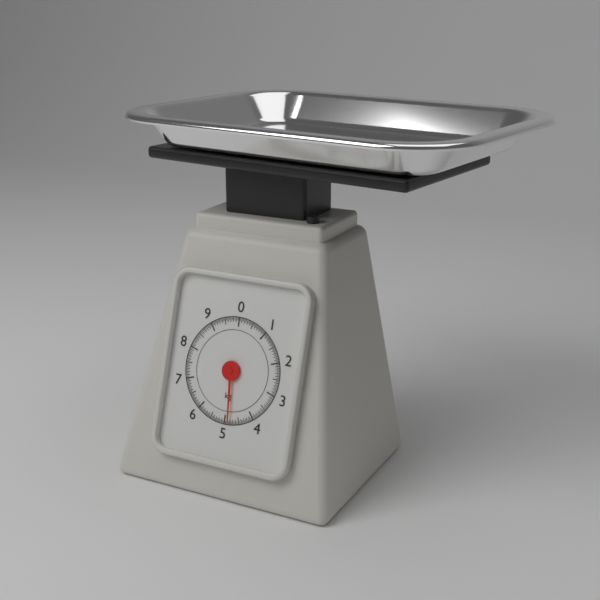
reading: 4.85 kg
